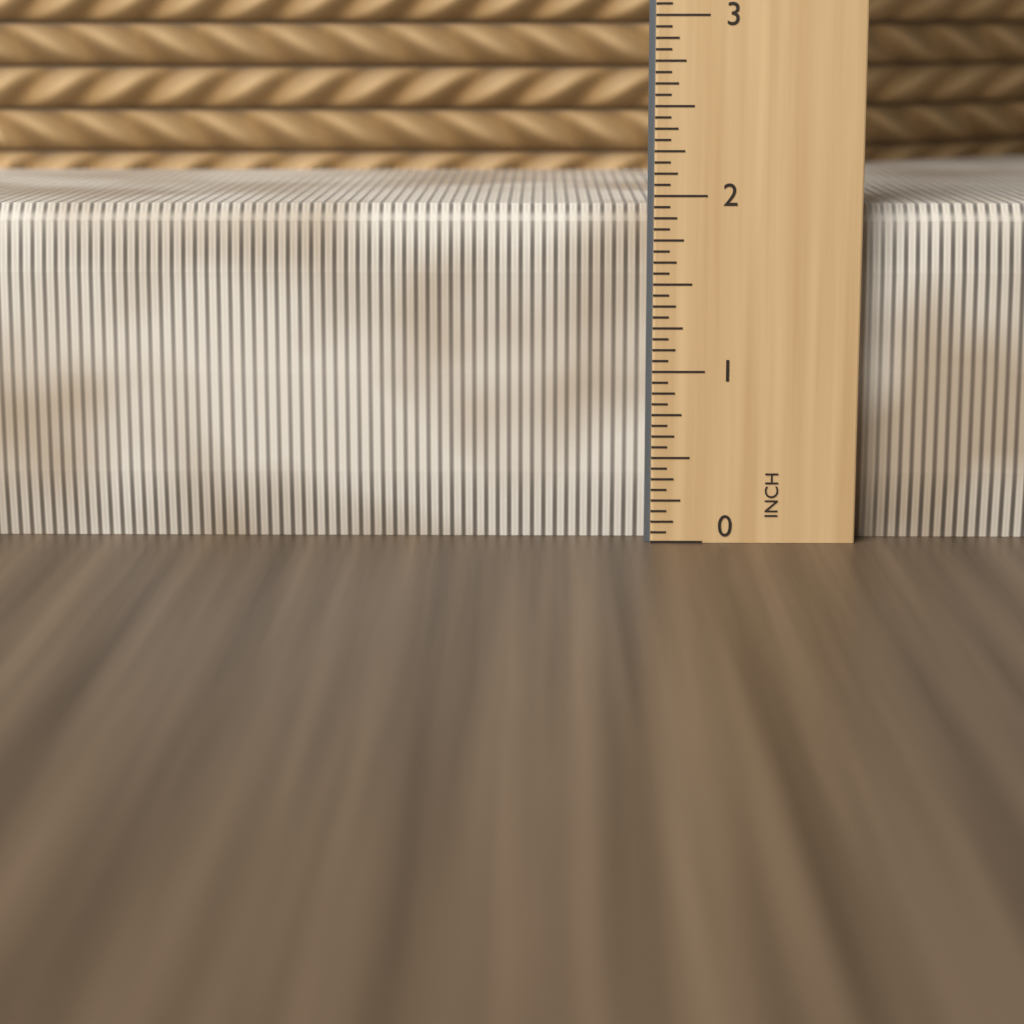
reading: 1.9375 in
